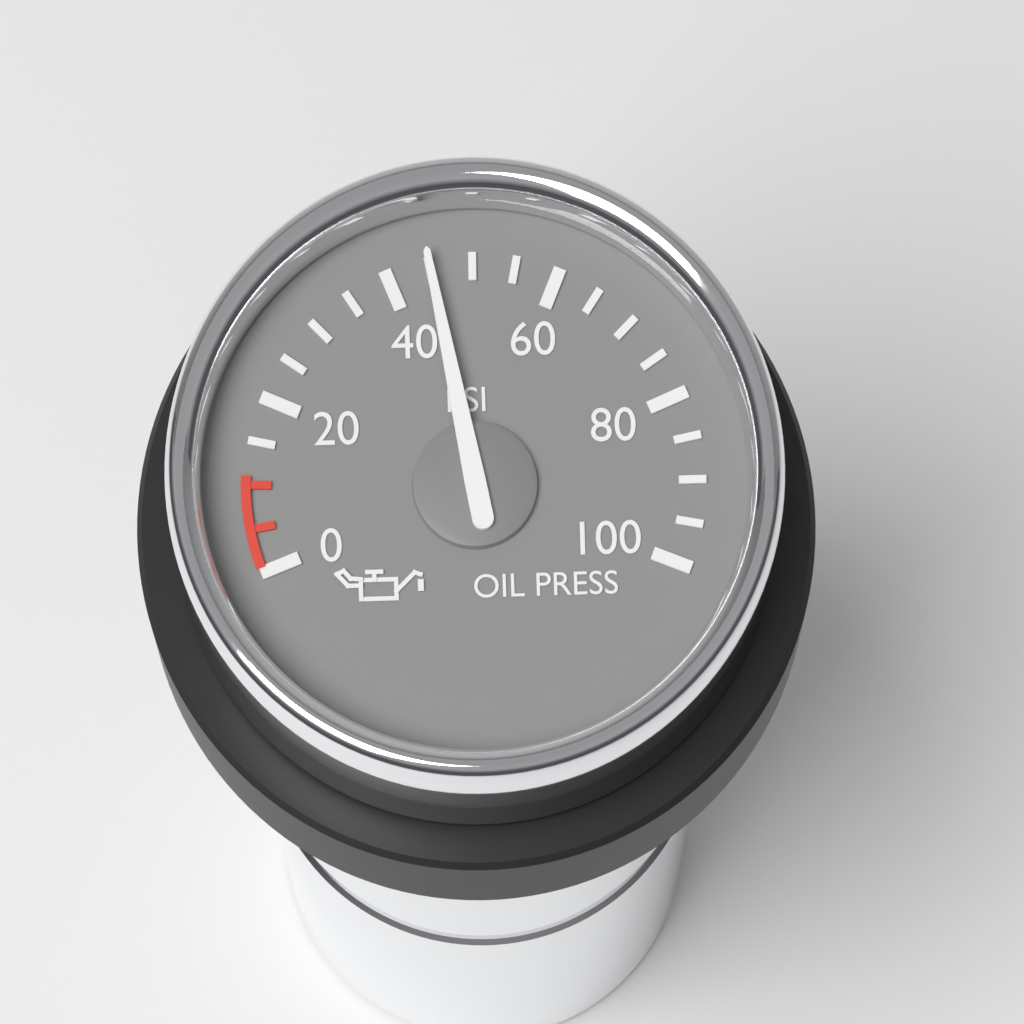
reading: 45 psi
